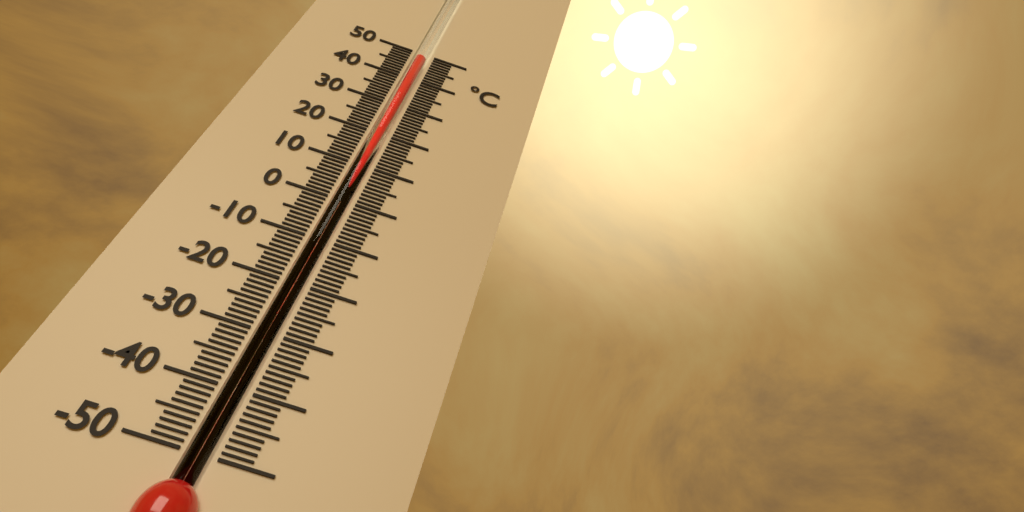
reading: 48 °C
